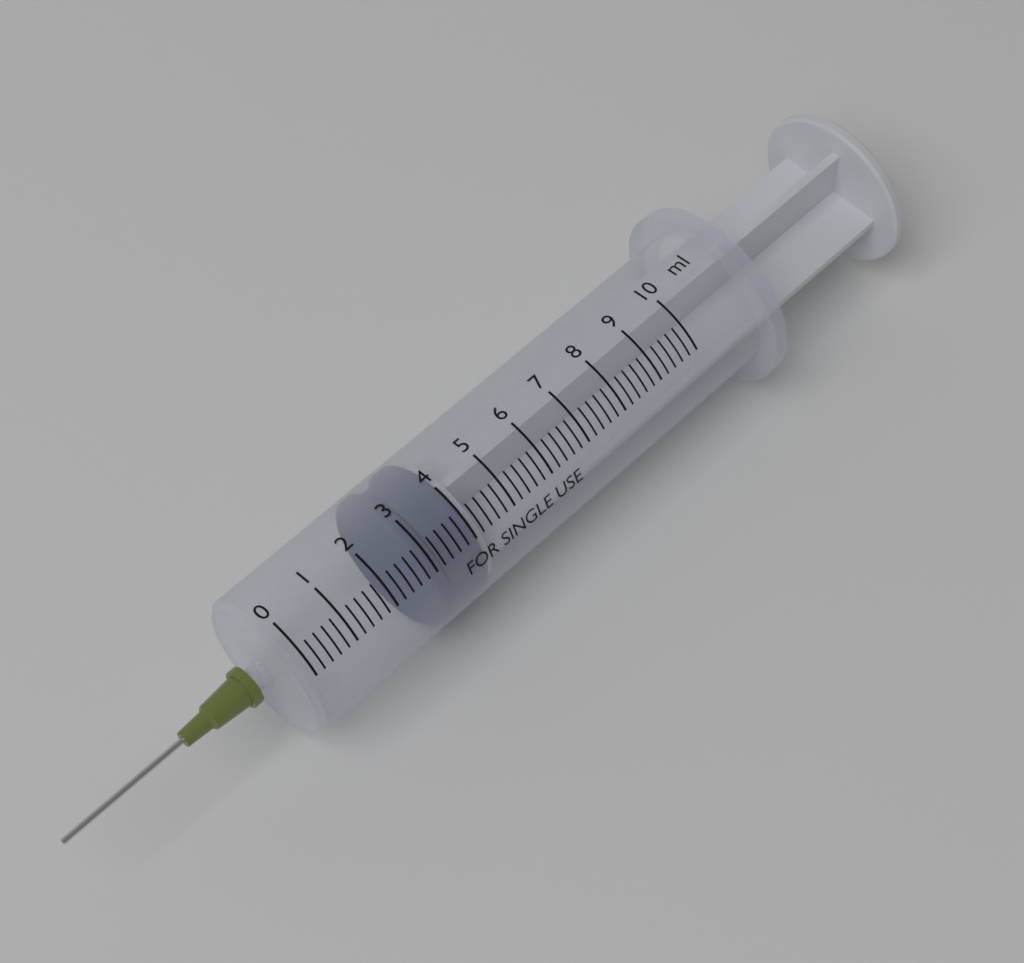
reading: 2.8 ml
